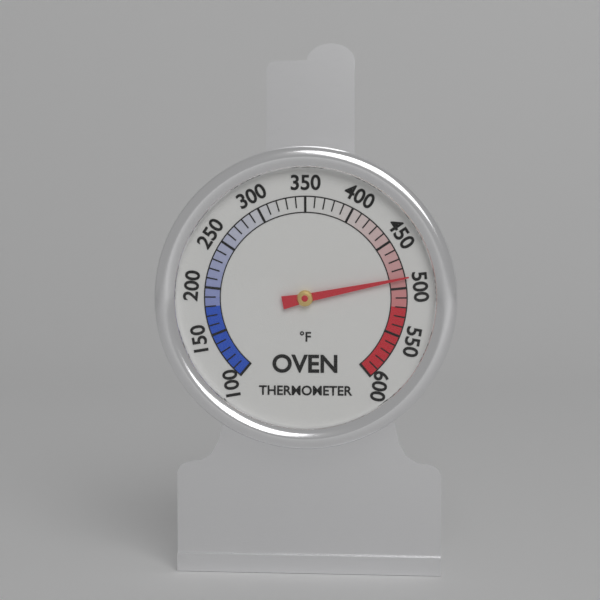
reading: 490 °F
